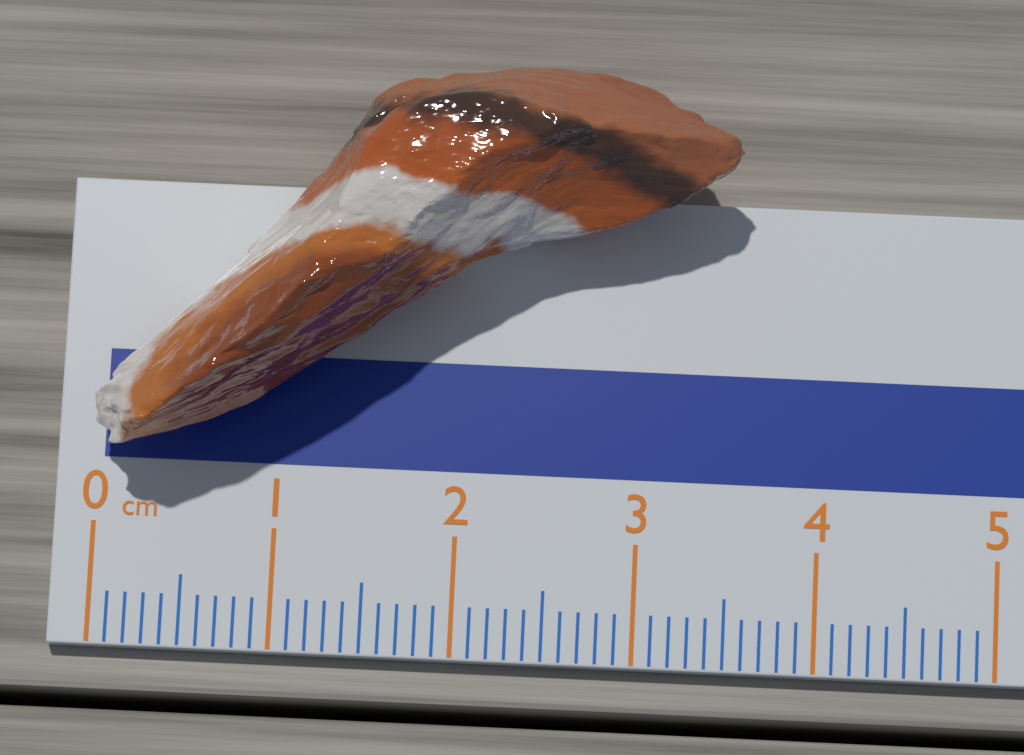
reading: 3.5 cm
